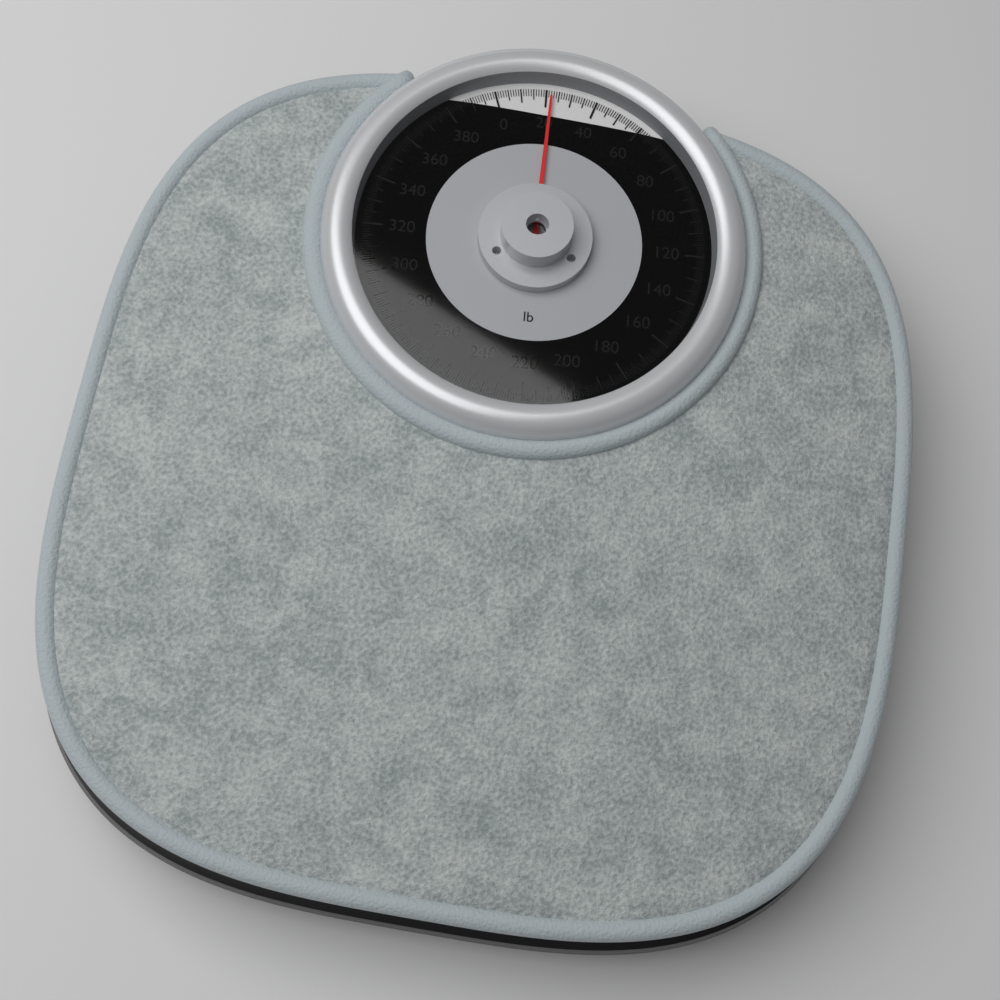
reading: 22 lb
